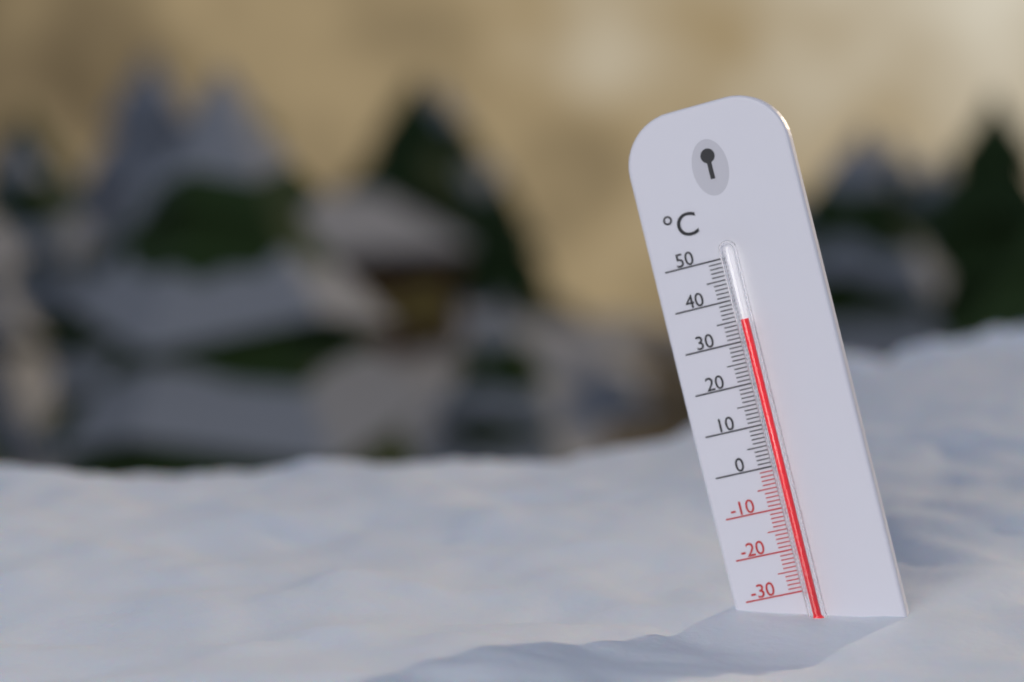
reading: 35 °C
